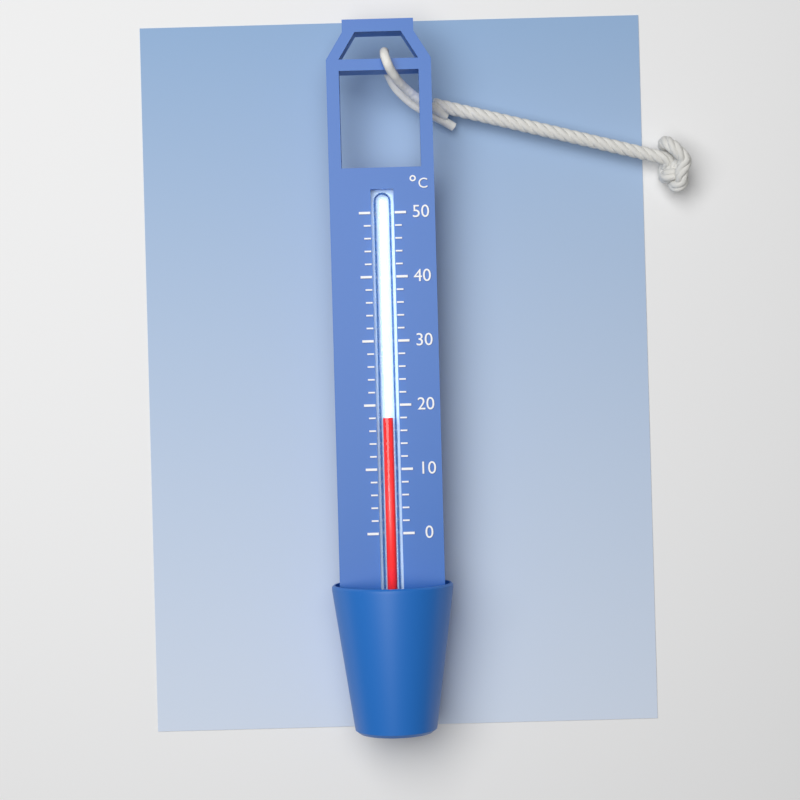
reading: 18 °C
